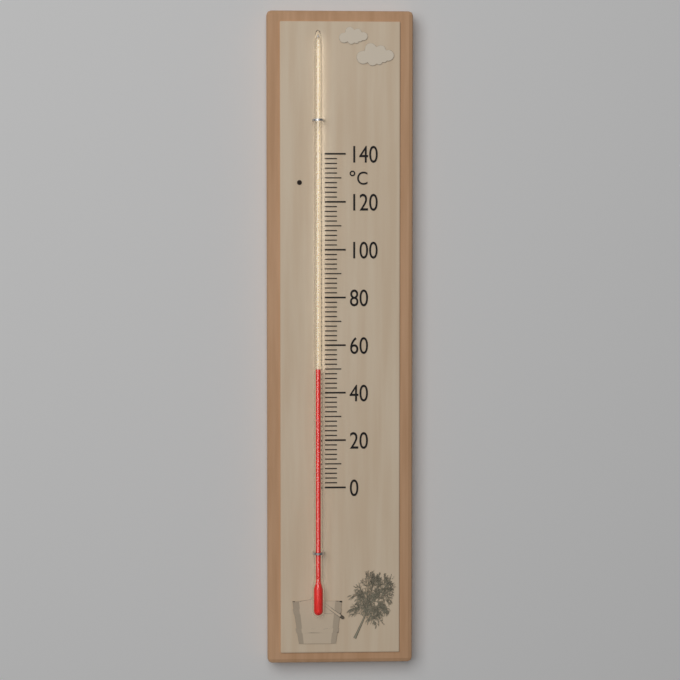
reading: 50 °C
